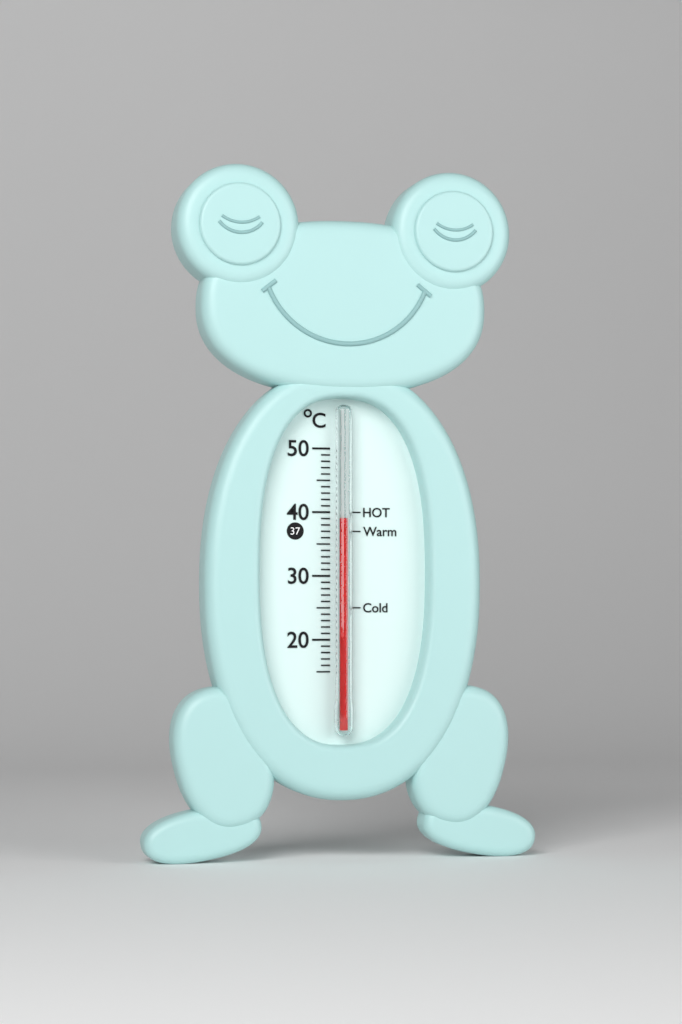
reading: 39 °C
